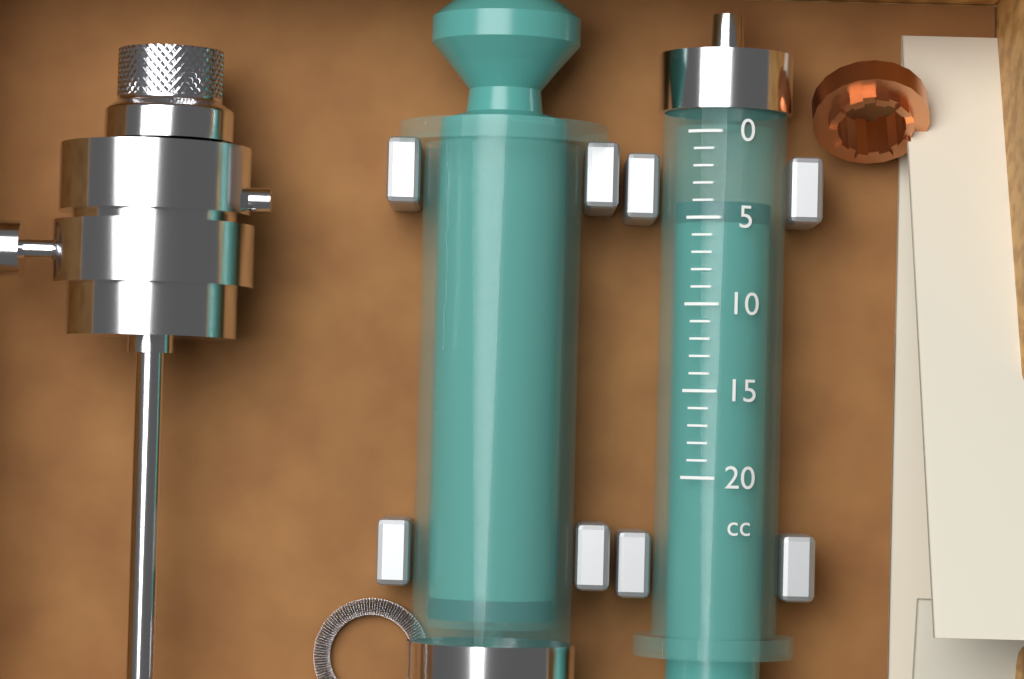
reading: 4 cc
